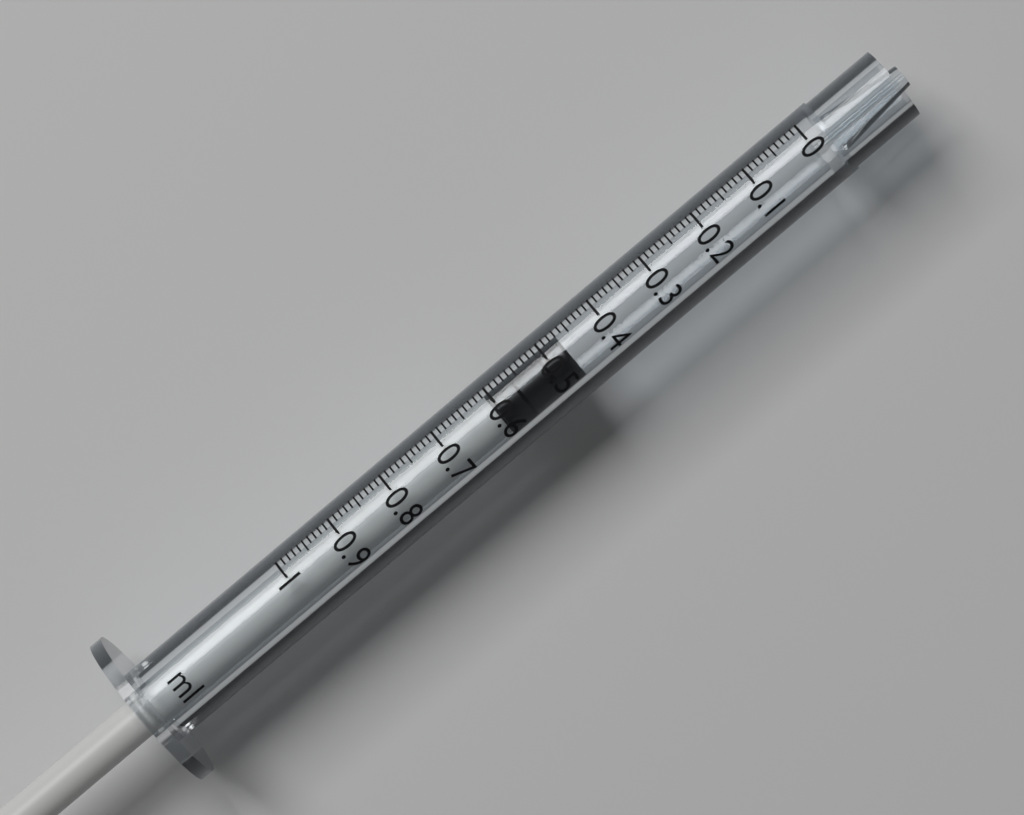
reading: 0.47 ml
